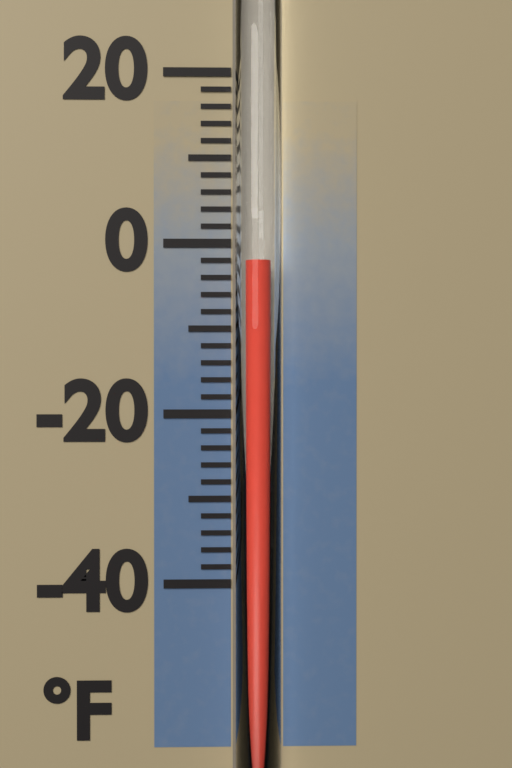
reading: -2 °F
